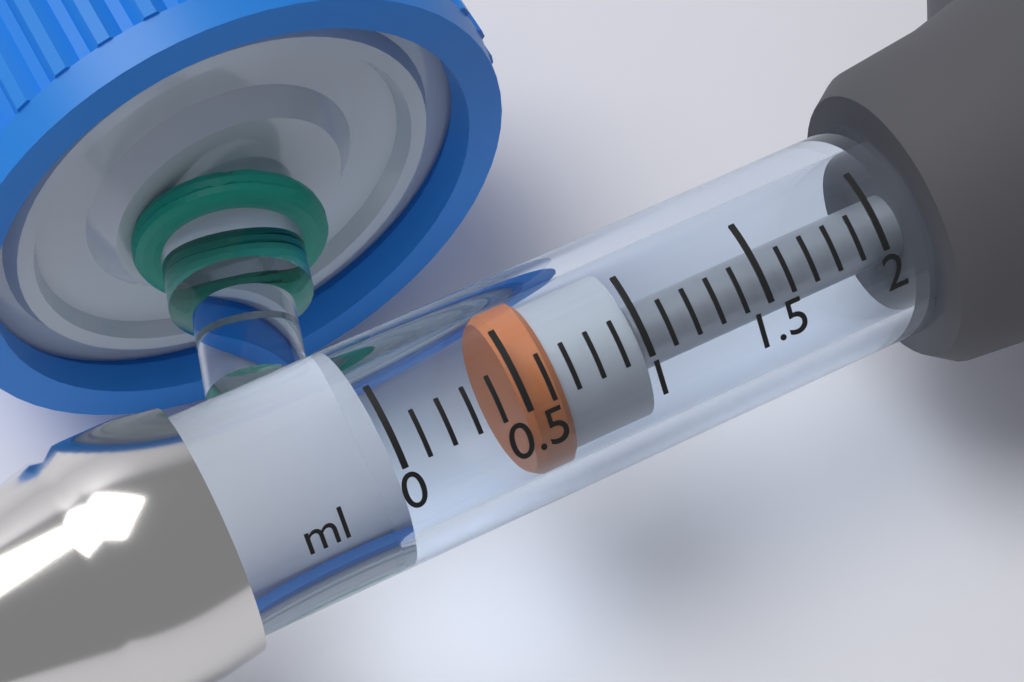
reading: 0.5 ml
